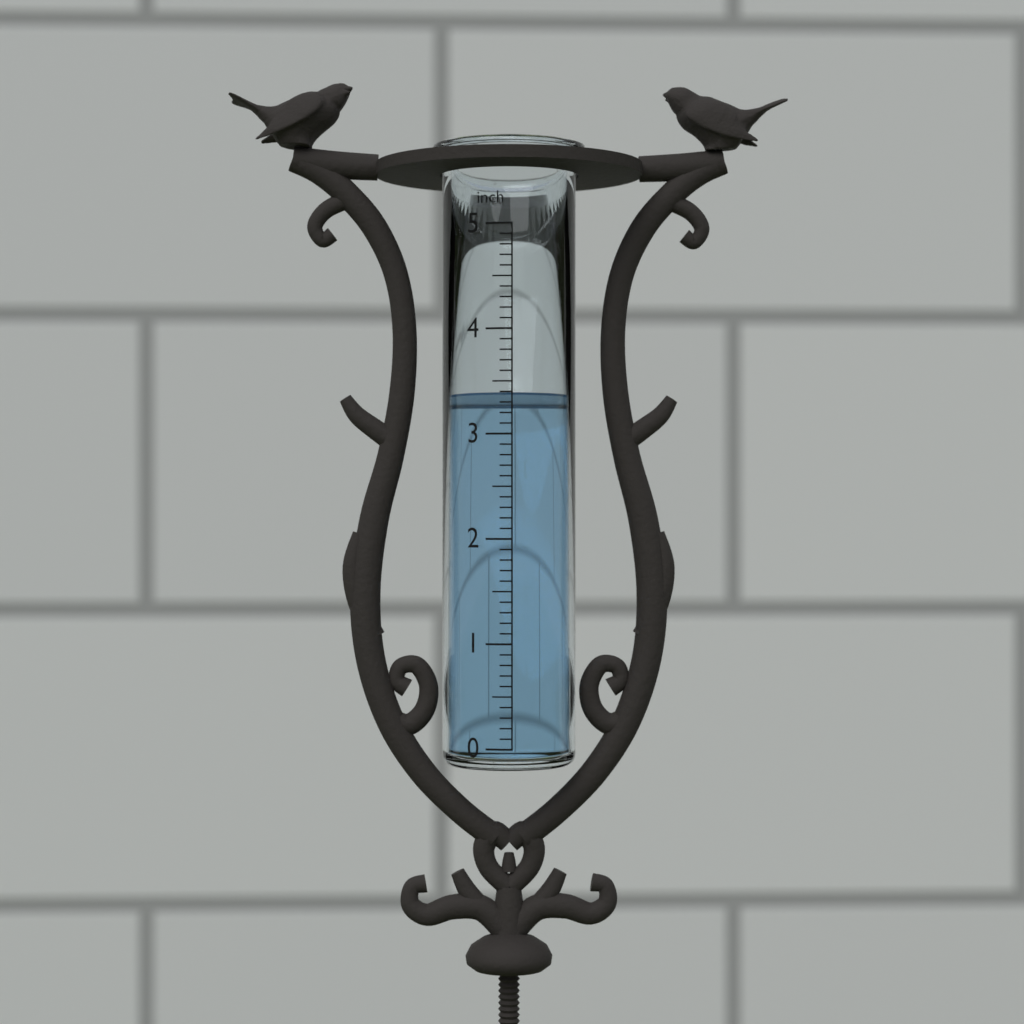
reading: 3.4 inch
